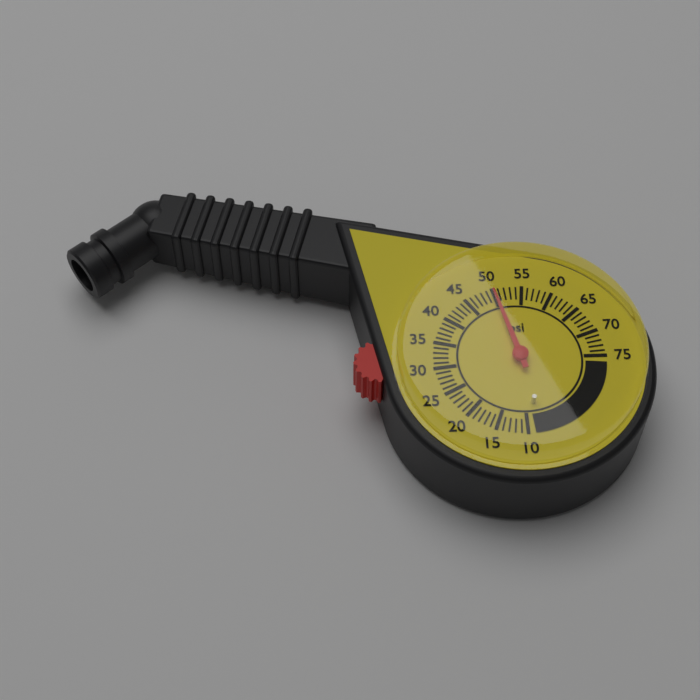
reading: 50 psi
